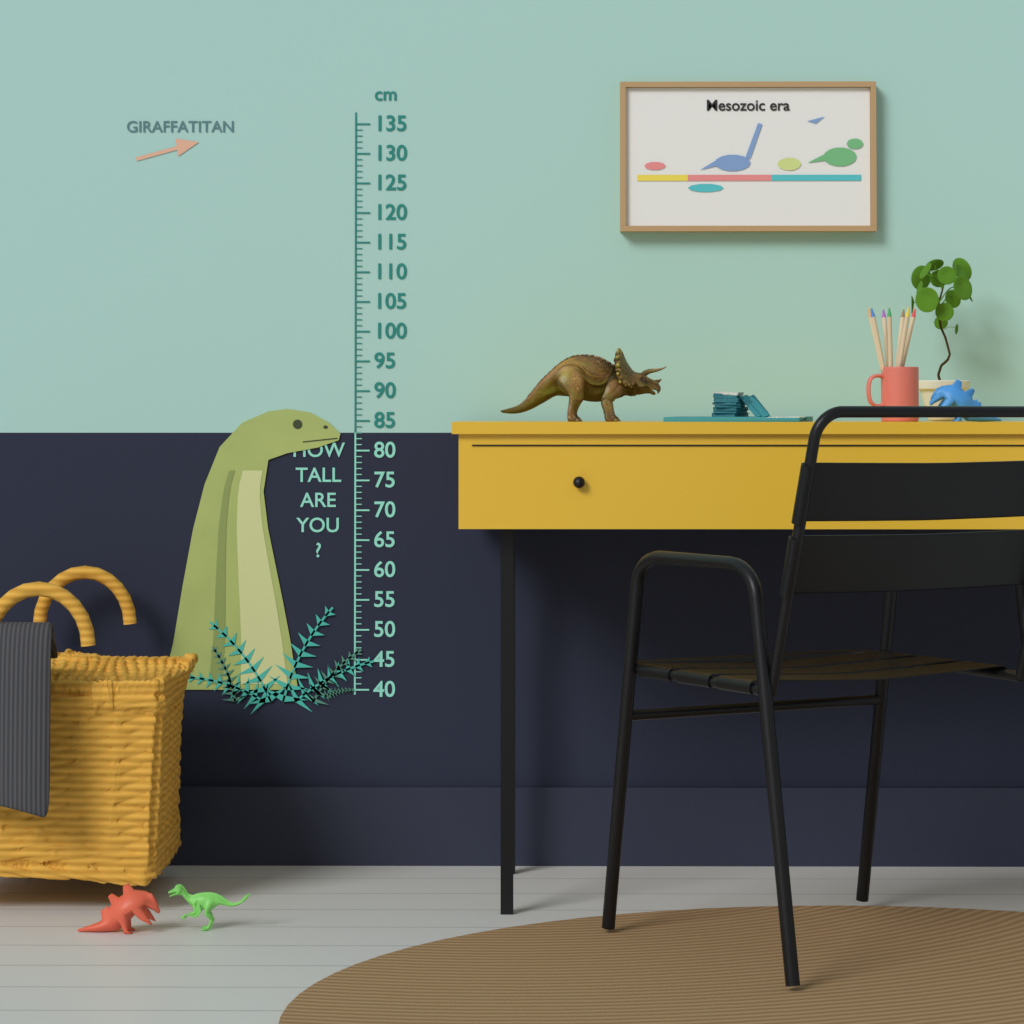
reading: 87 cm
